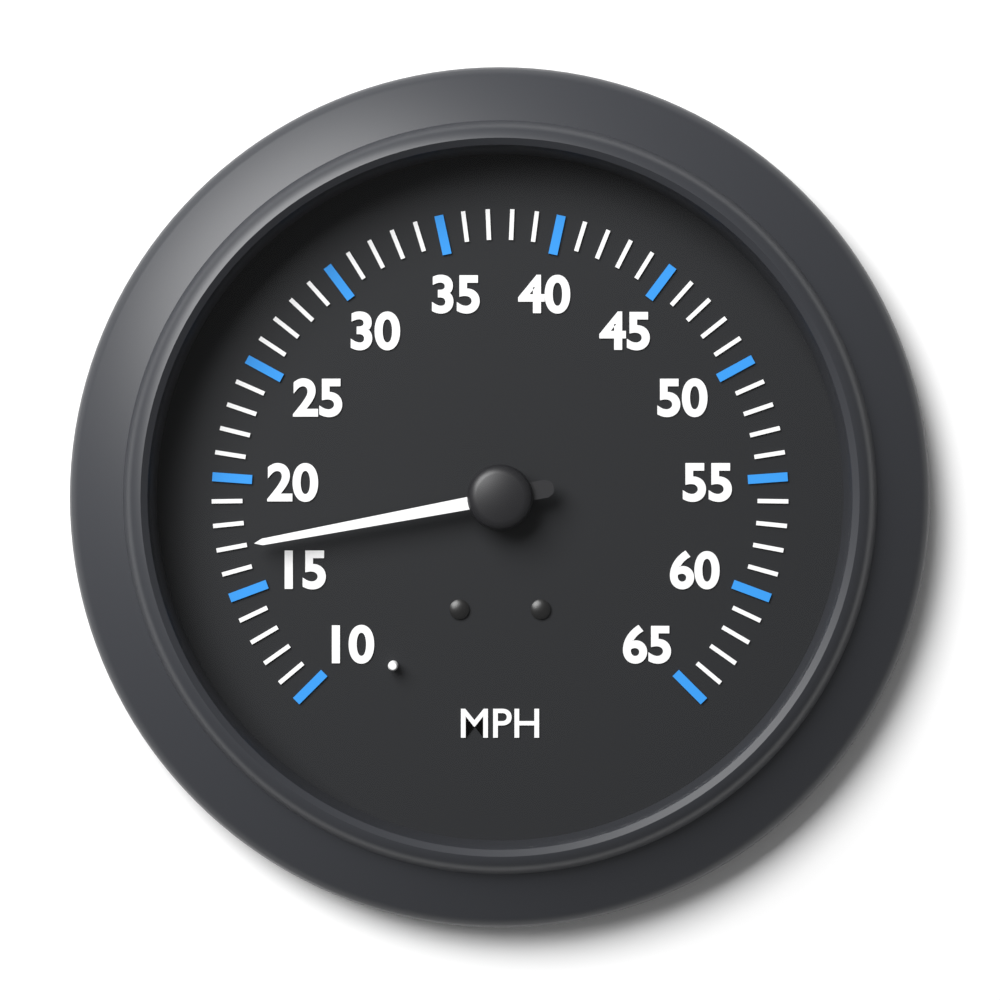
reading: 17 MPH
